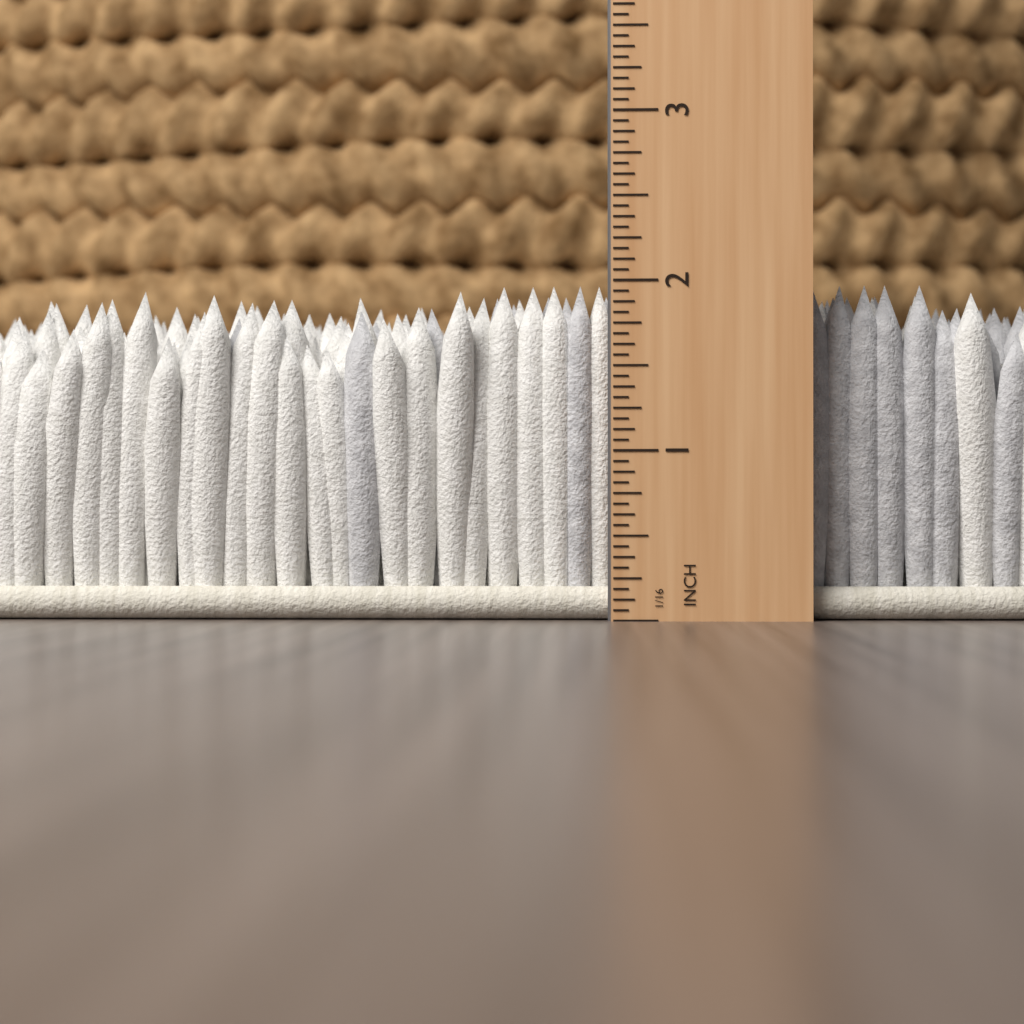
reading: 2.0000 in
